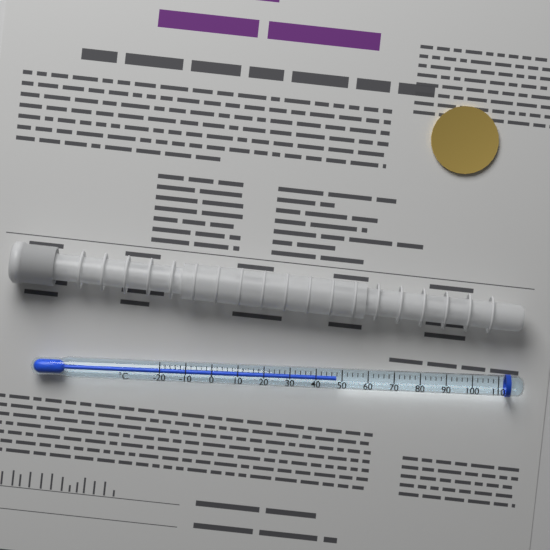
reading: 48 °C
